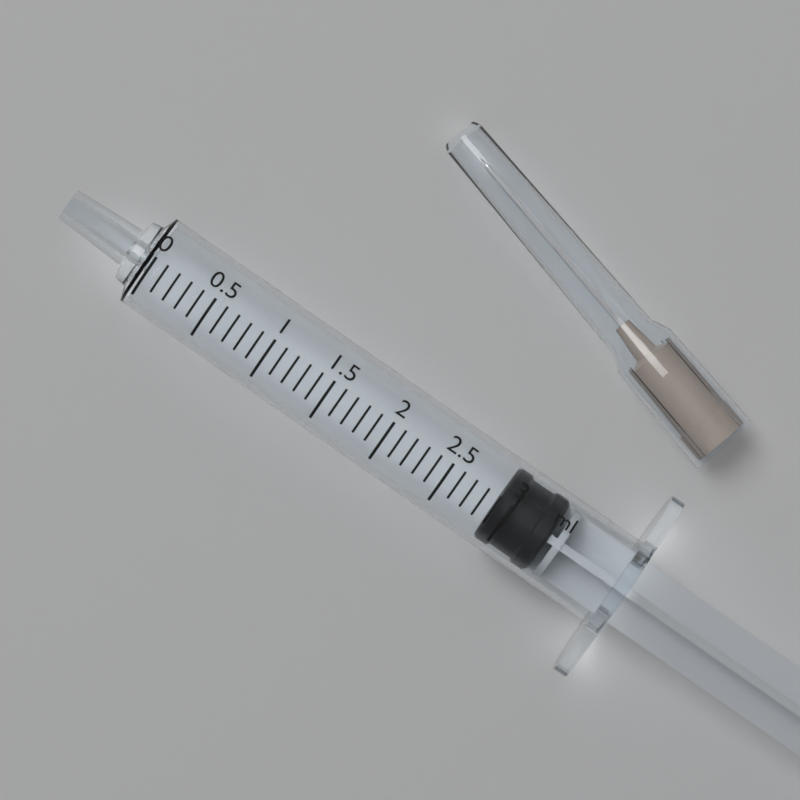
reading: 2.9 ml
